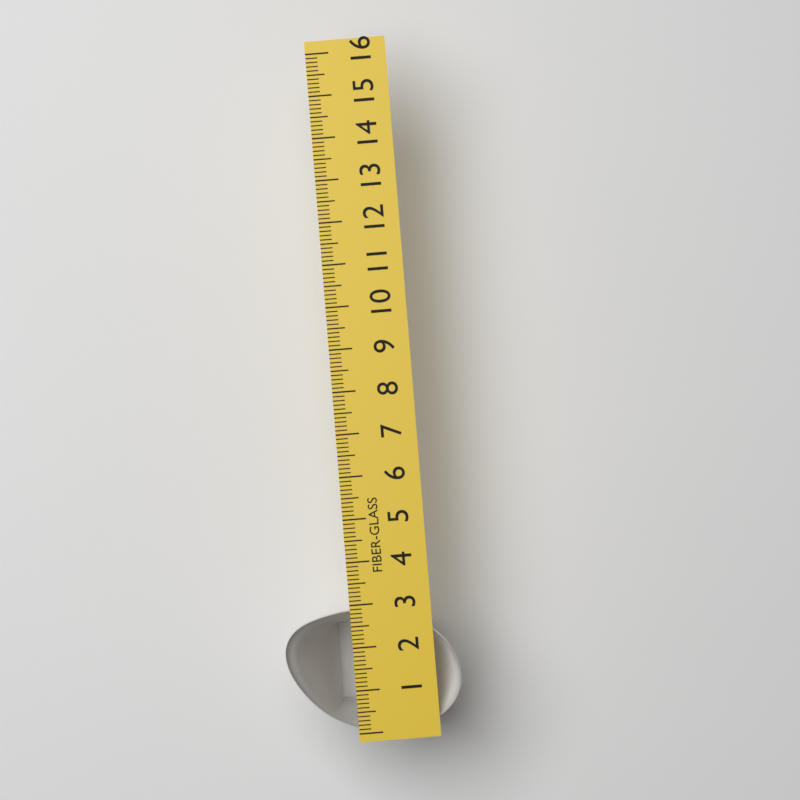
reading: 2.9 (no unit)
